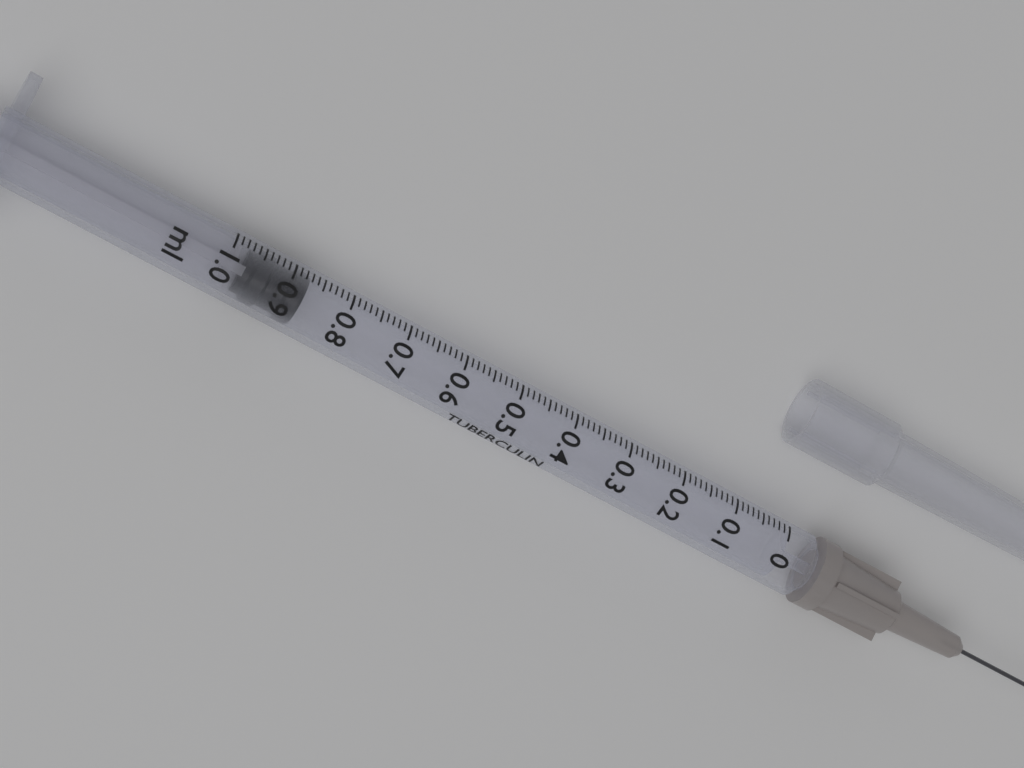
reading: 0.87 ml
